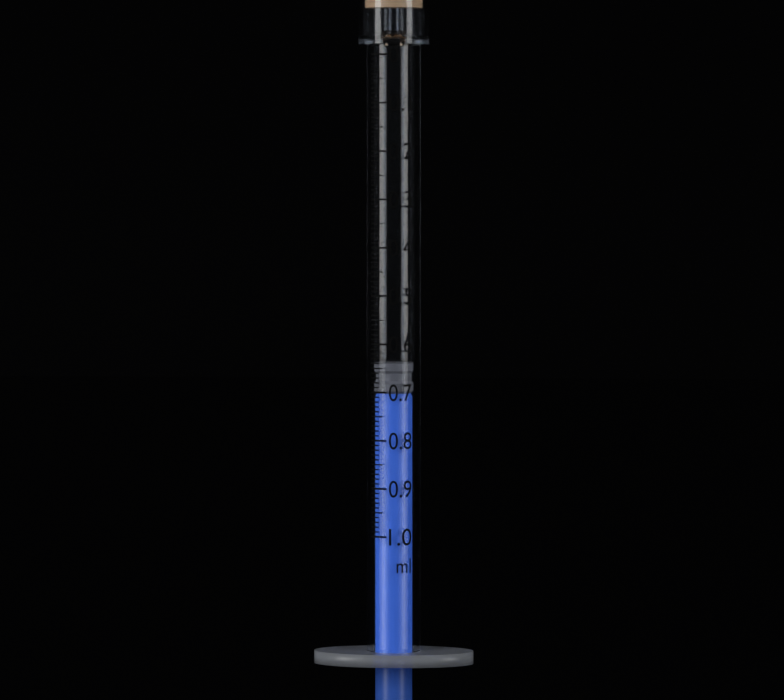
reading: 0.64 ml
